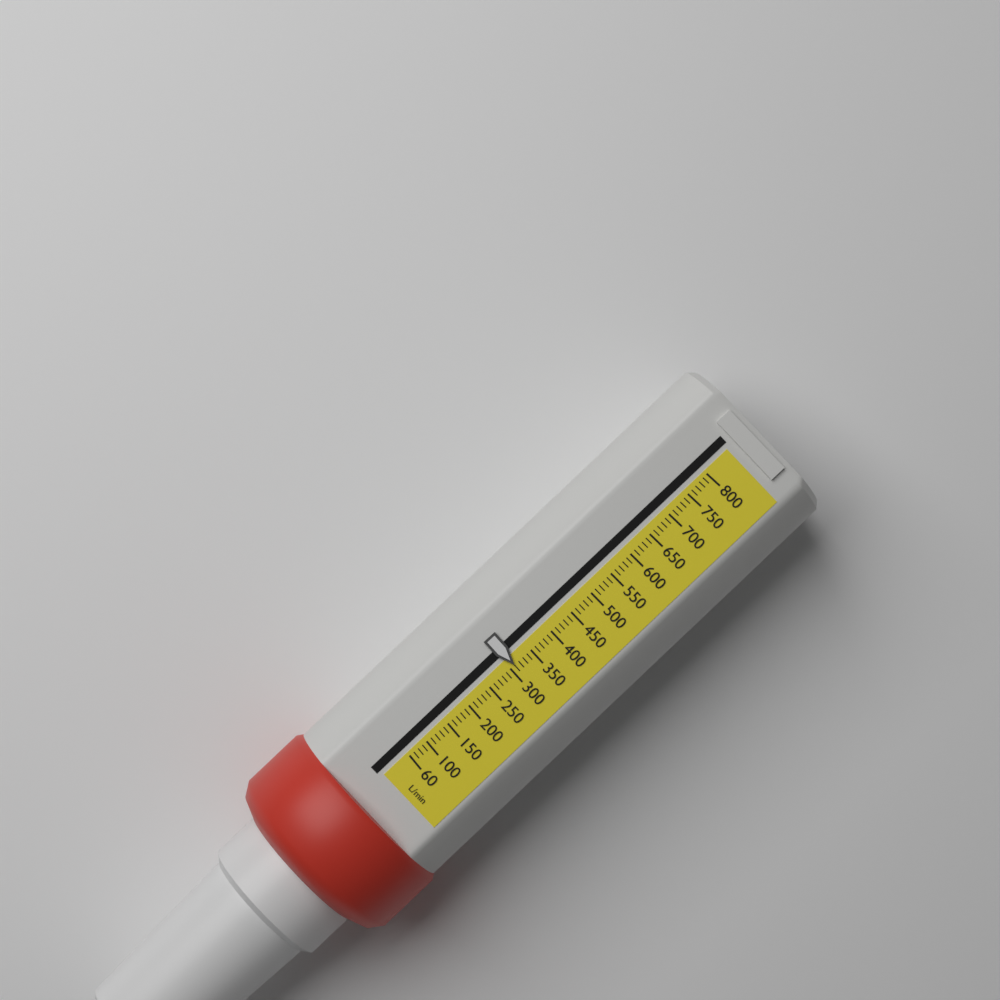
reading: 310 L/min
